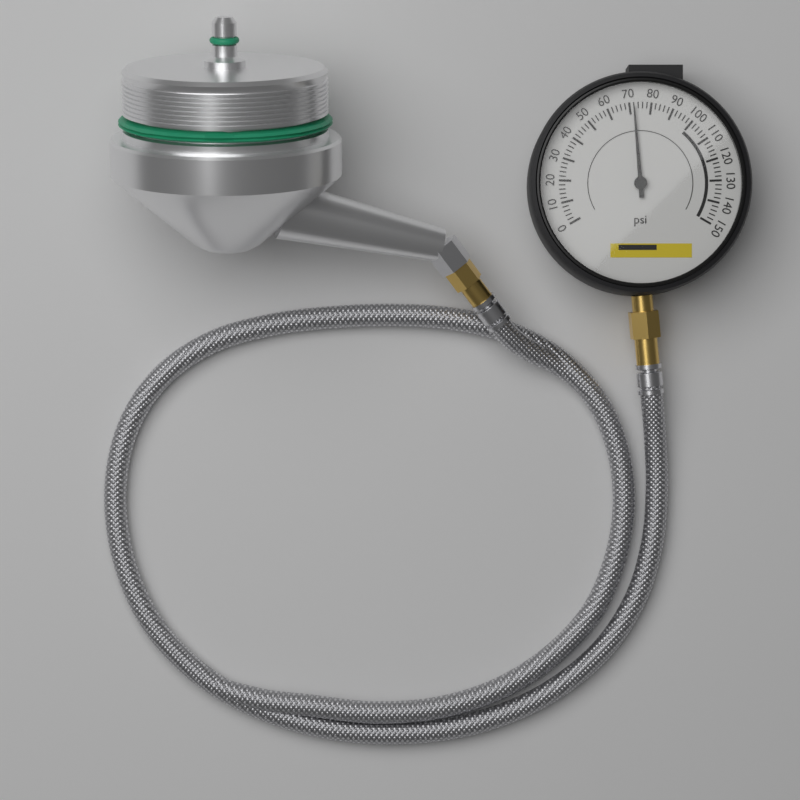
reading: 72 psi
